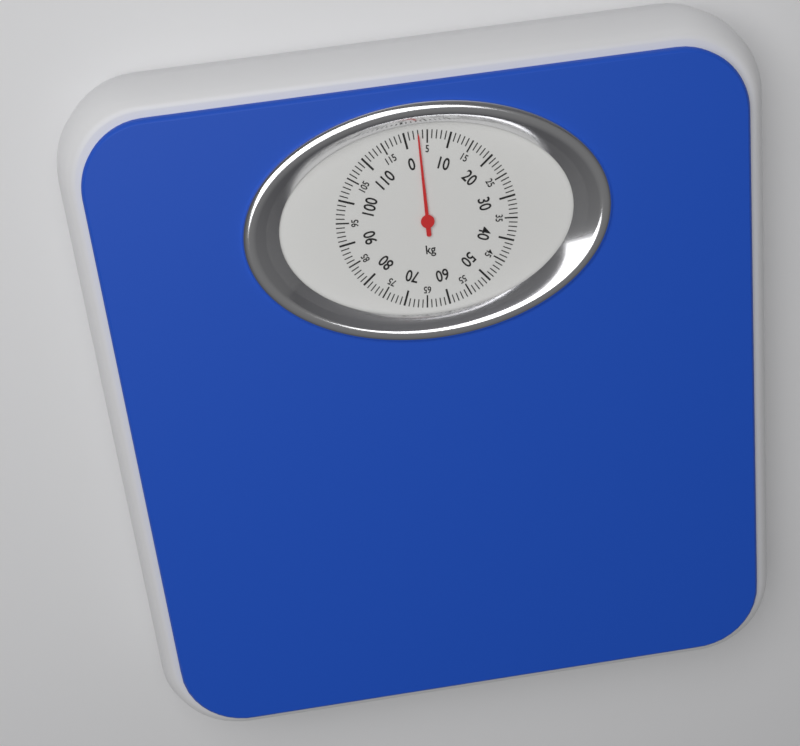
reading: 3 kg
